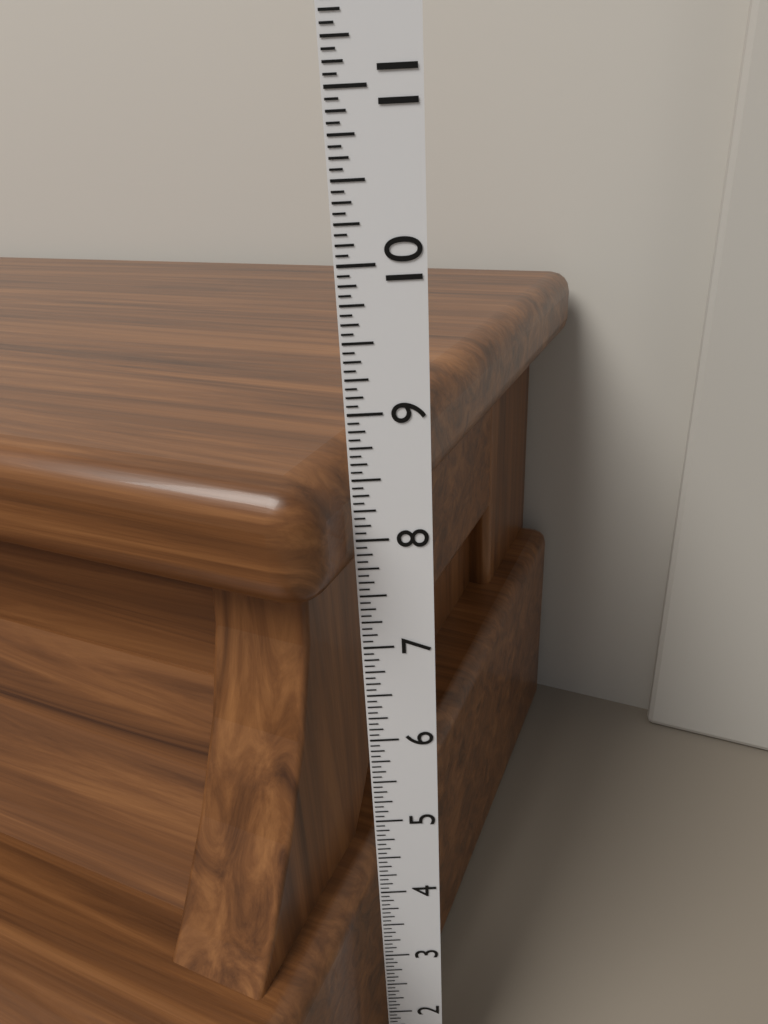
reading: 8.6250 in
